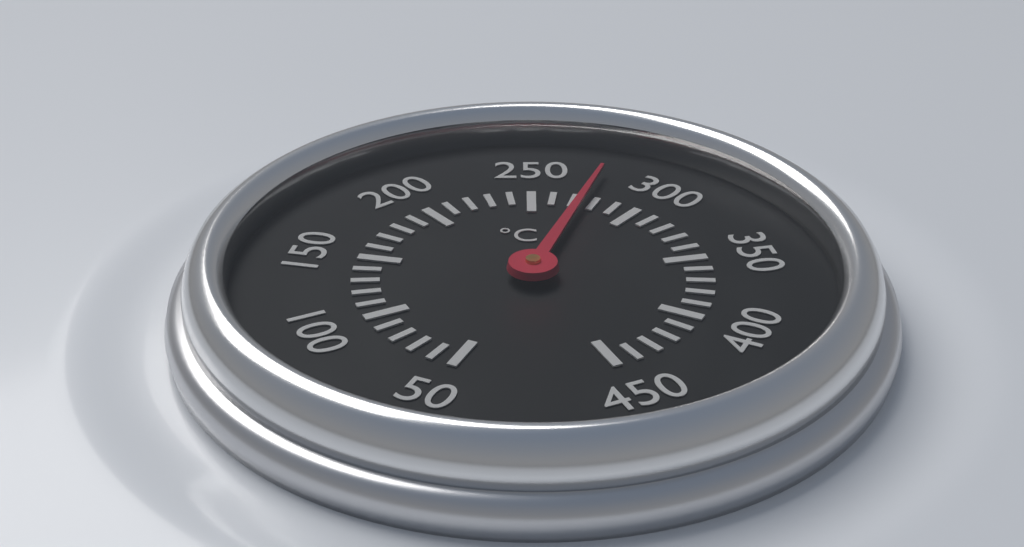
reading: 275 °C
